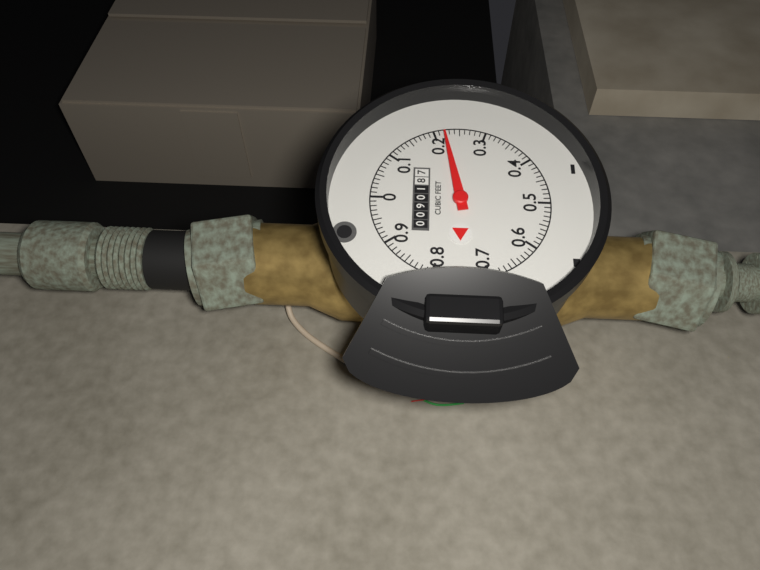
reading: 0.22 cubic feet
